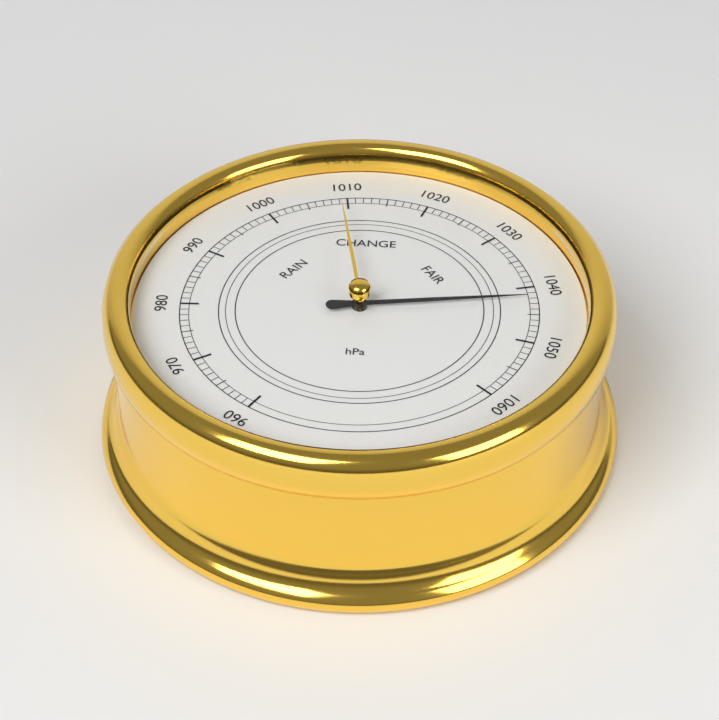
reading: 1042 hPa
